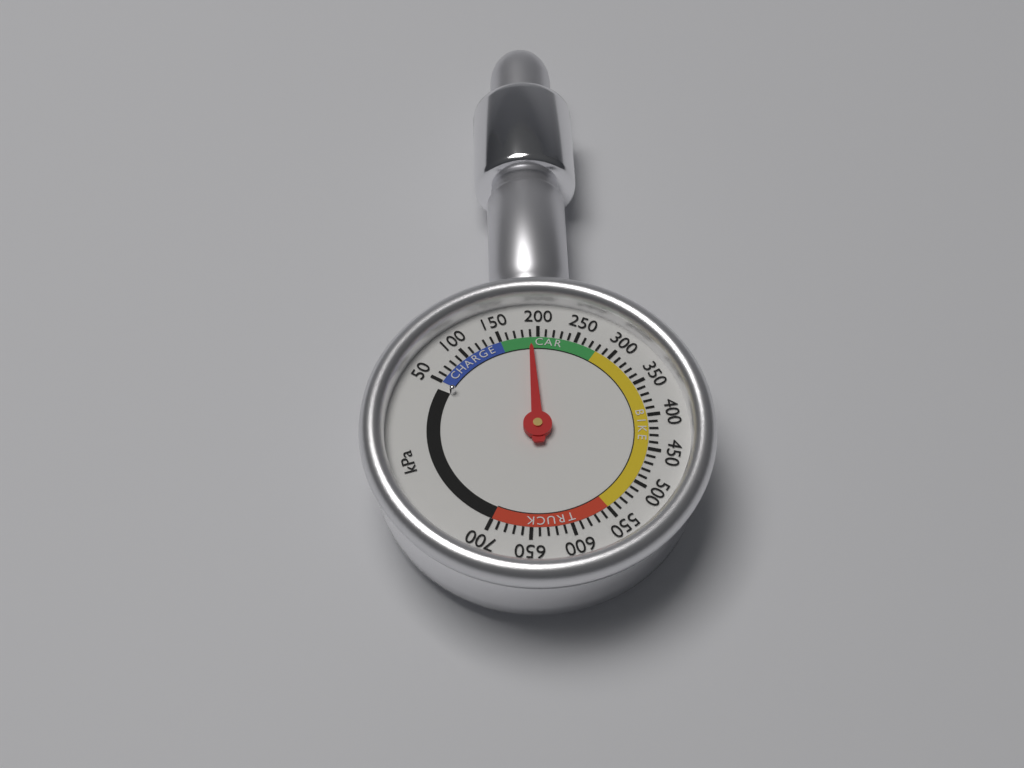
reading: 190 kPa
